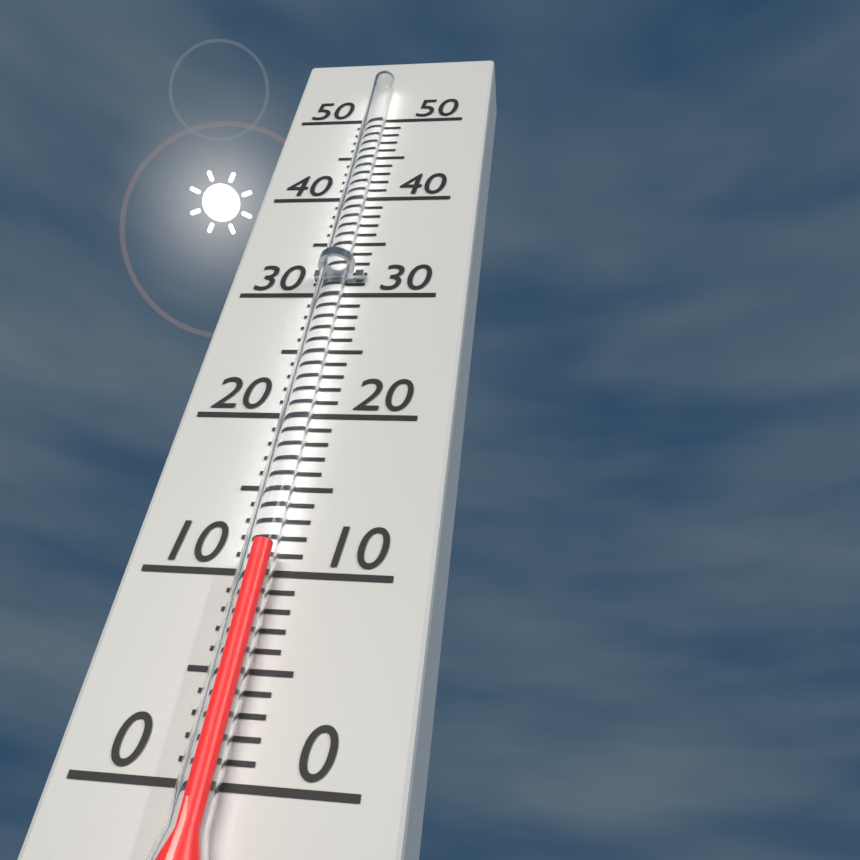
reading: 11 (no unit)
